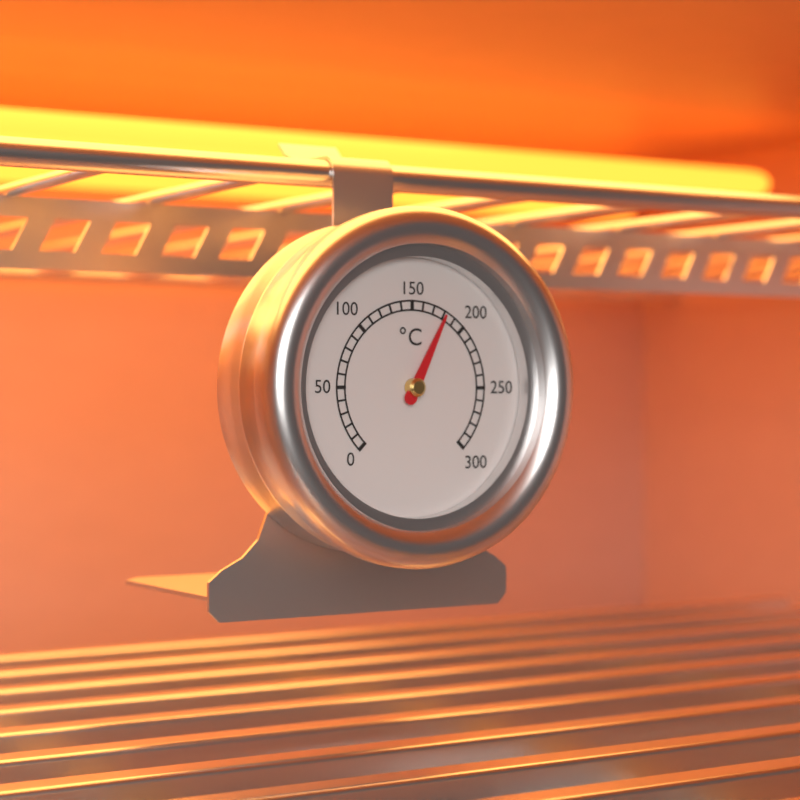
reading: 180 °C
